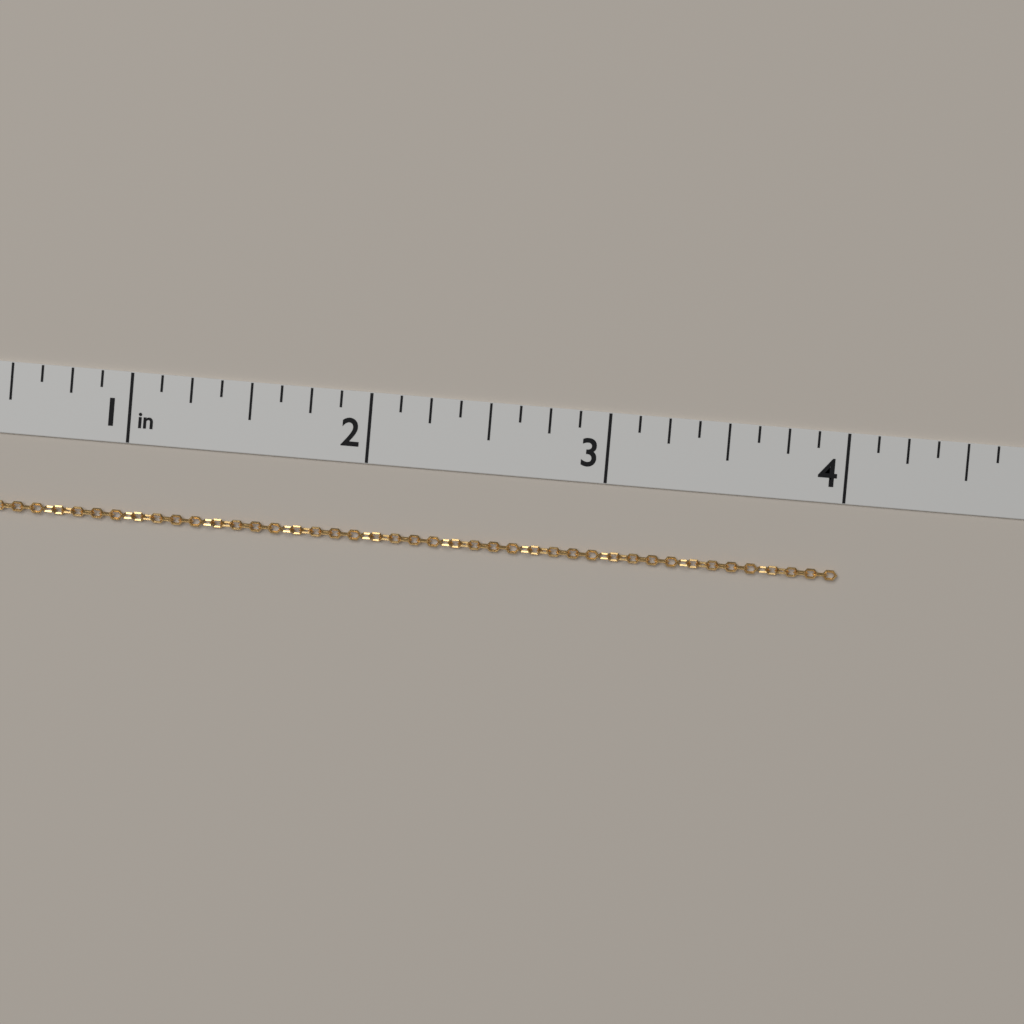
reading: 4.000 in
